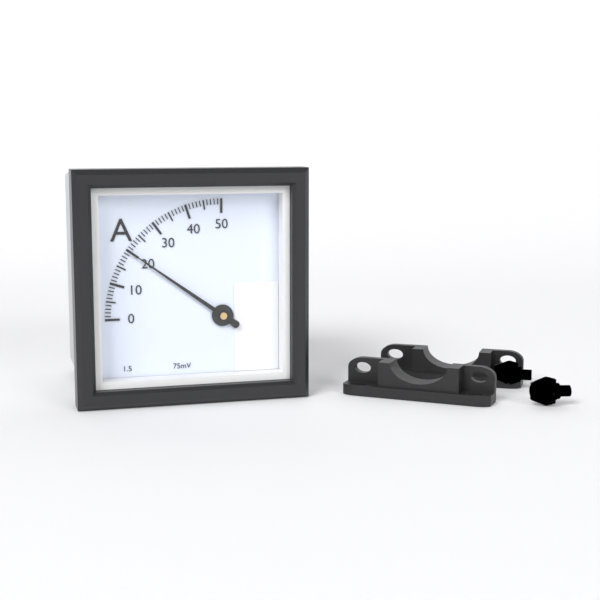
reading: 20 A
